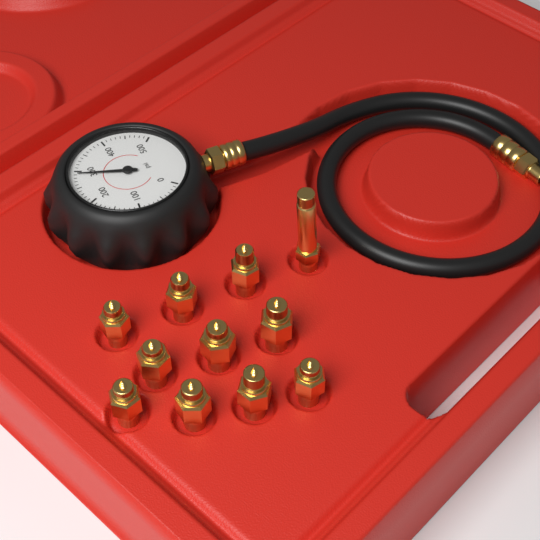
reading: 290 psi
